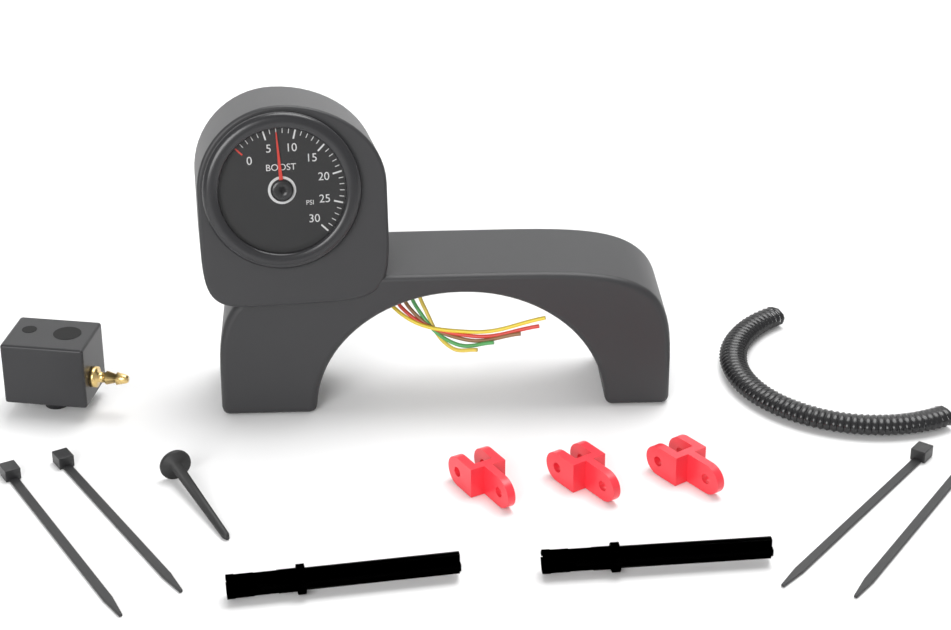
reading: 7 psi
